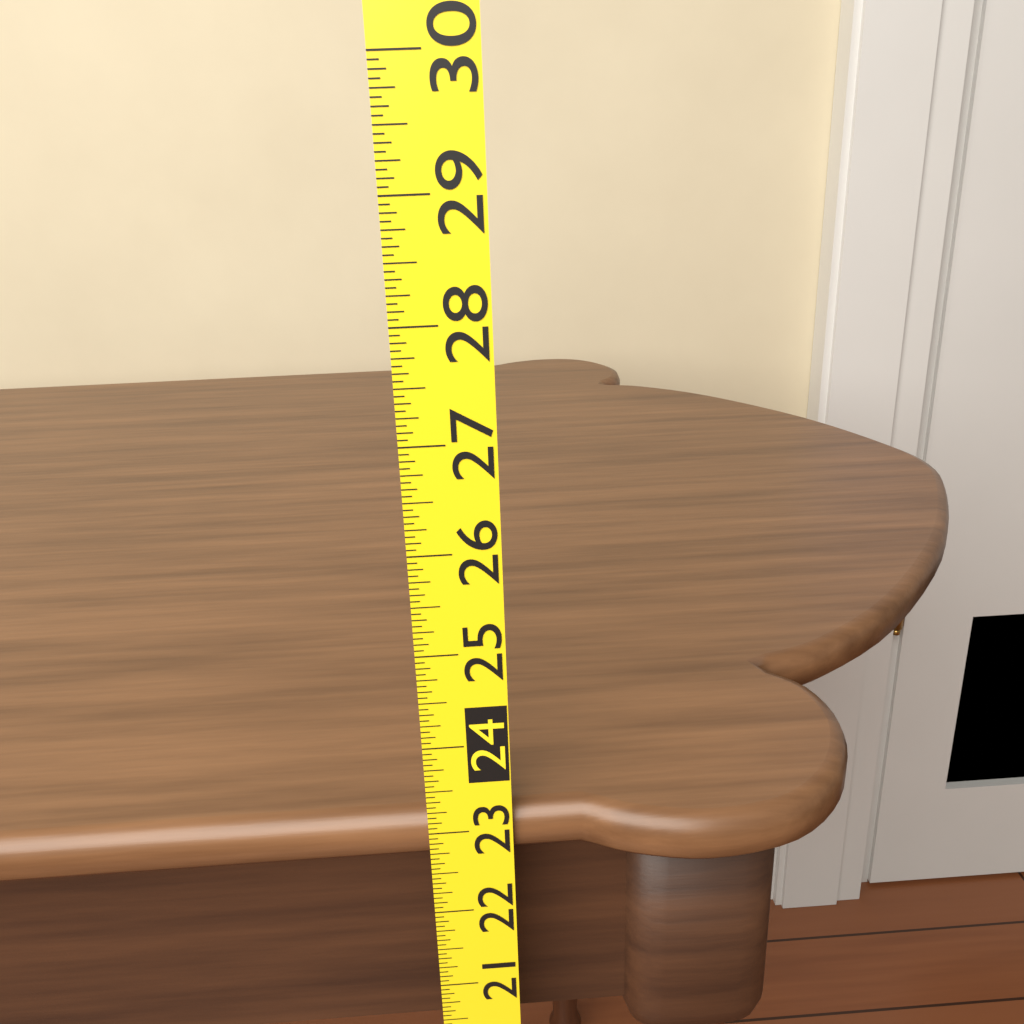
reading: 23.1875 (no unit)
